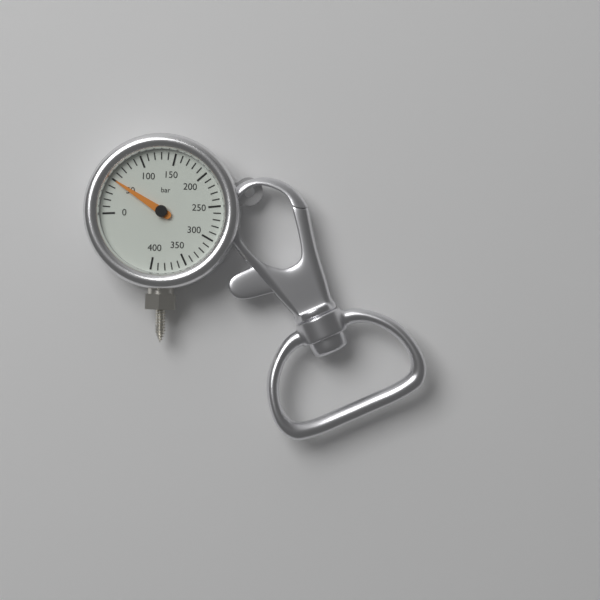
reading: 50 bar
